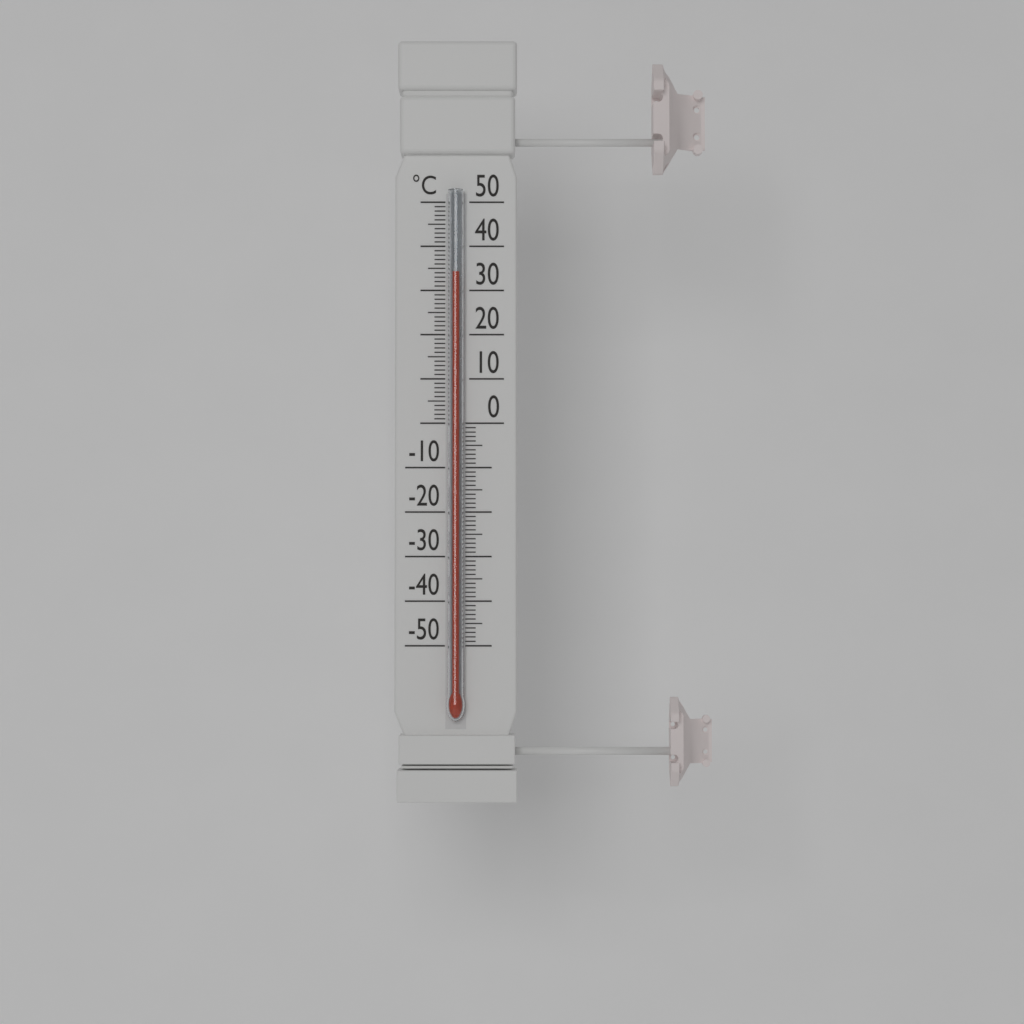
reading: 34 °C
